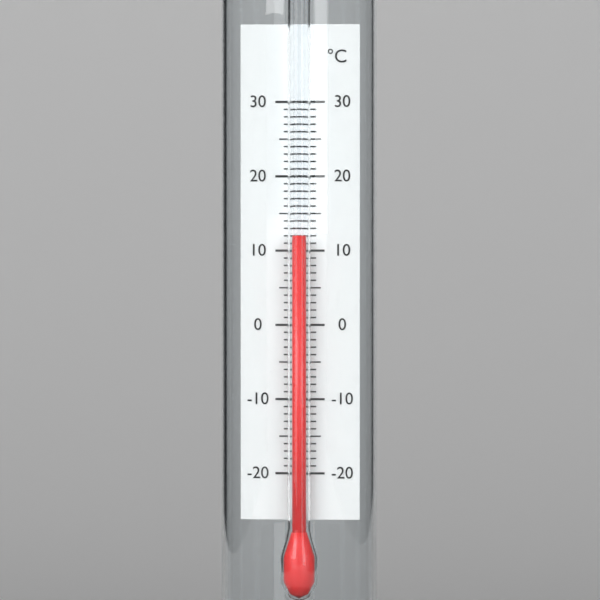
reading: 12 °C
